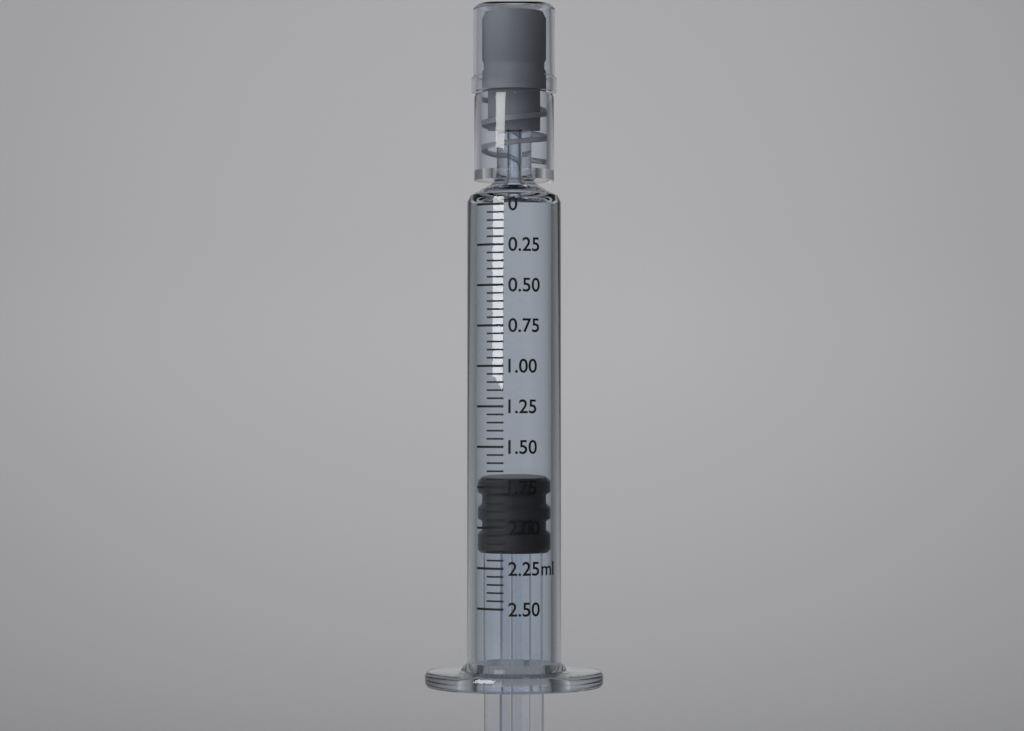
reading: 1.70 ml
